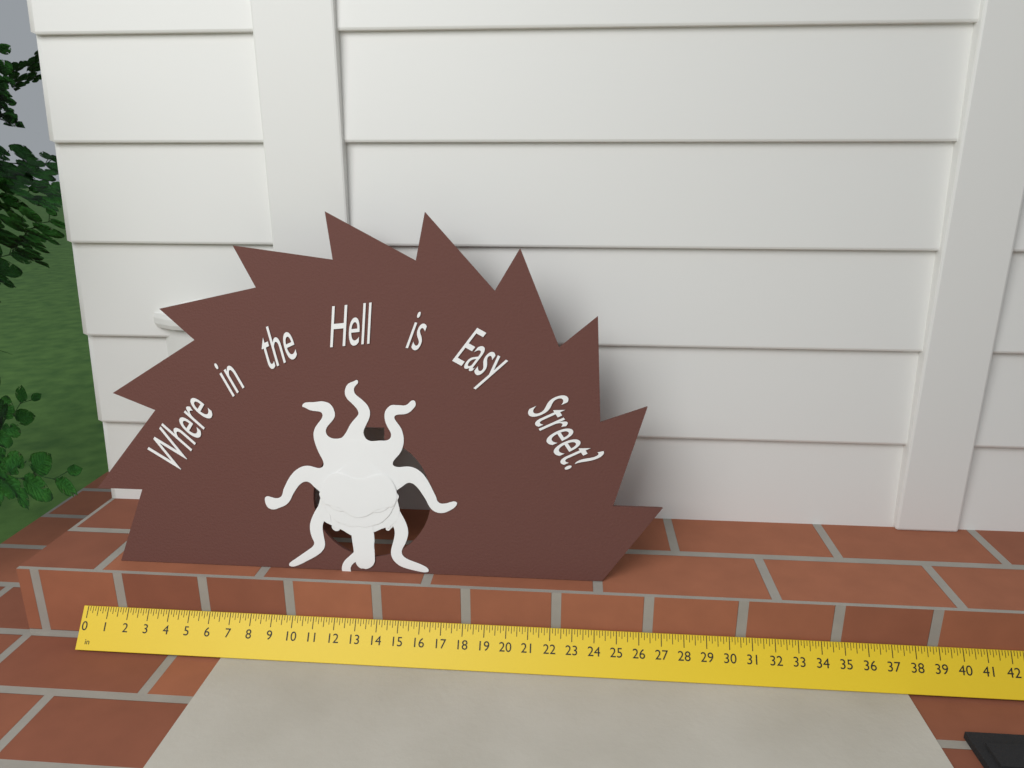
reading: 27.000 in
